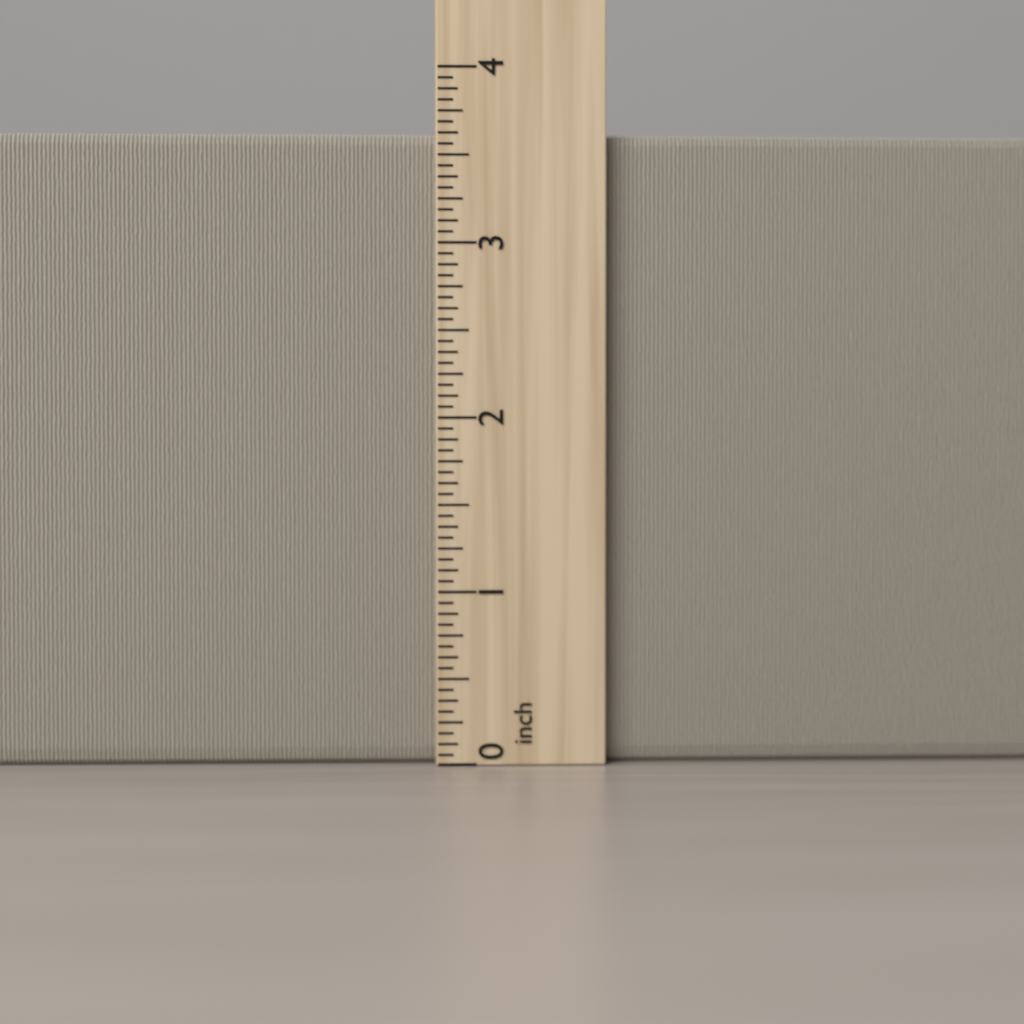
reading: 3.6250 inch
